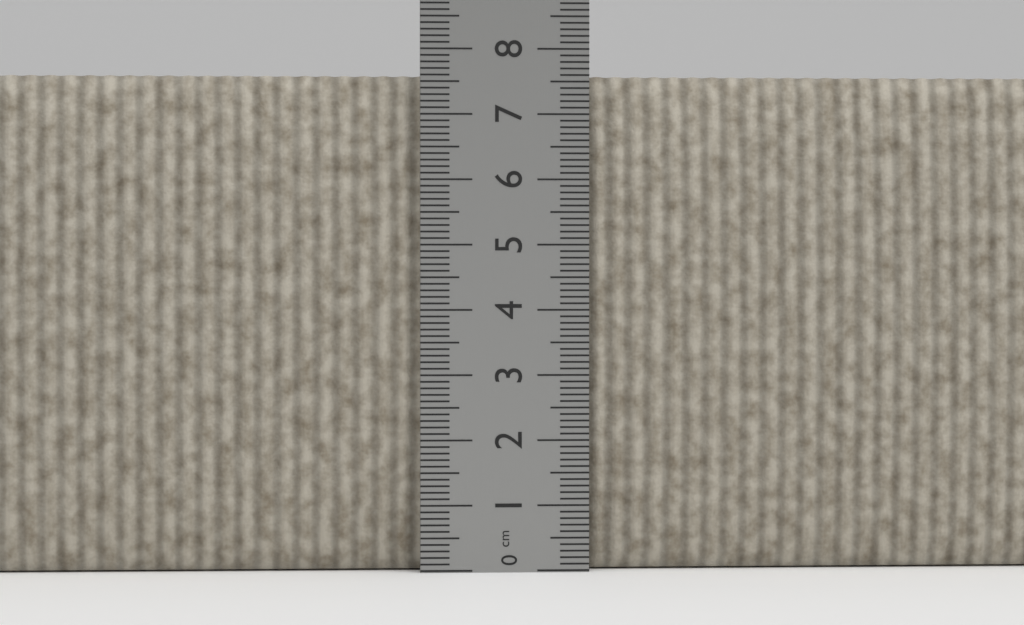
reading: 7.6 cm
